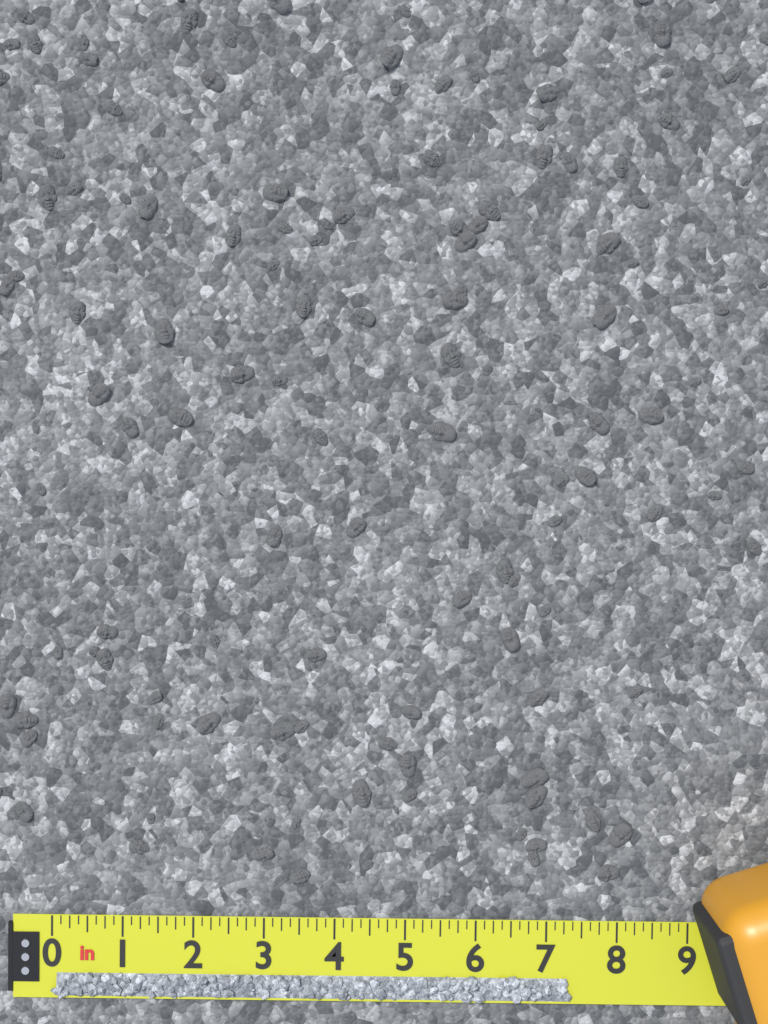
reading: 7.375 in
